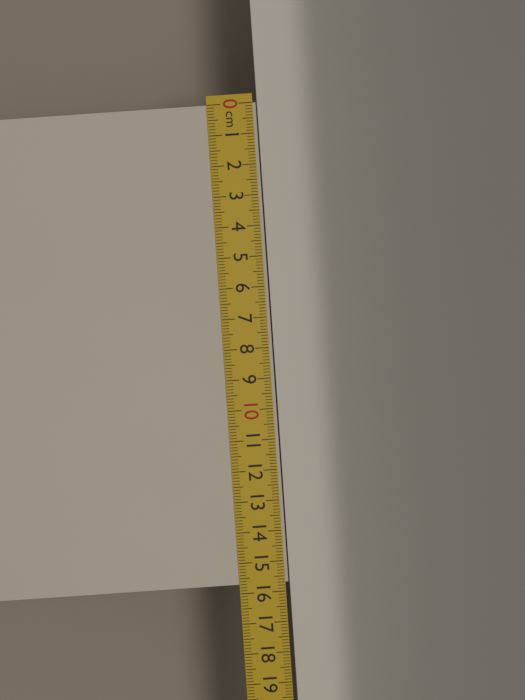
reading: 15.7 cm
